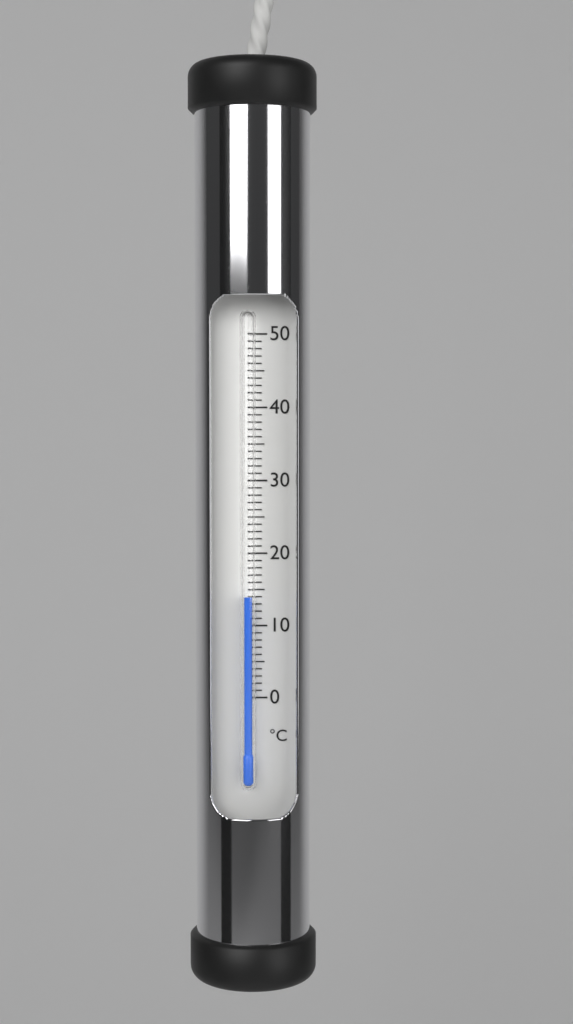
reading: 14 °C
